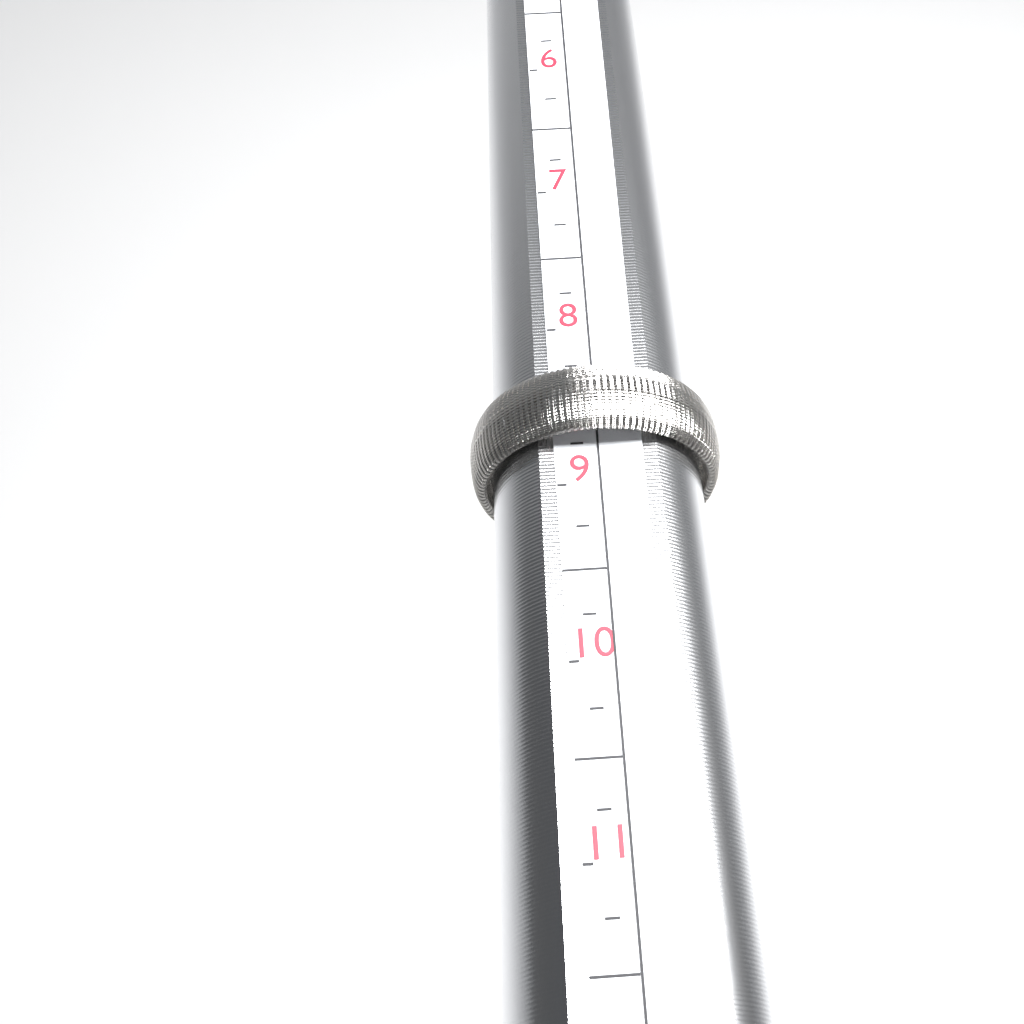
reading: 8.75 (no unit)
